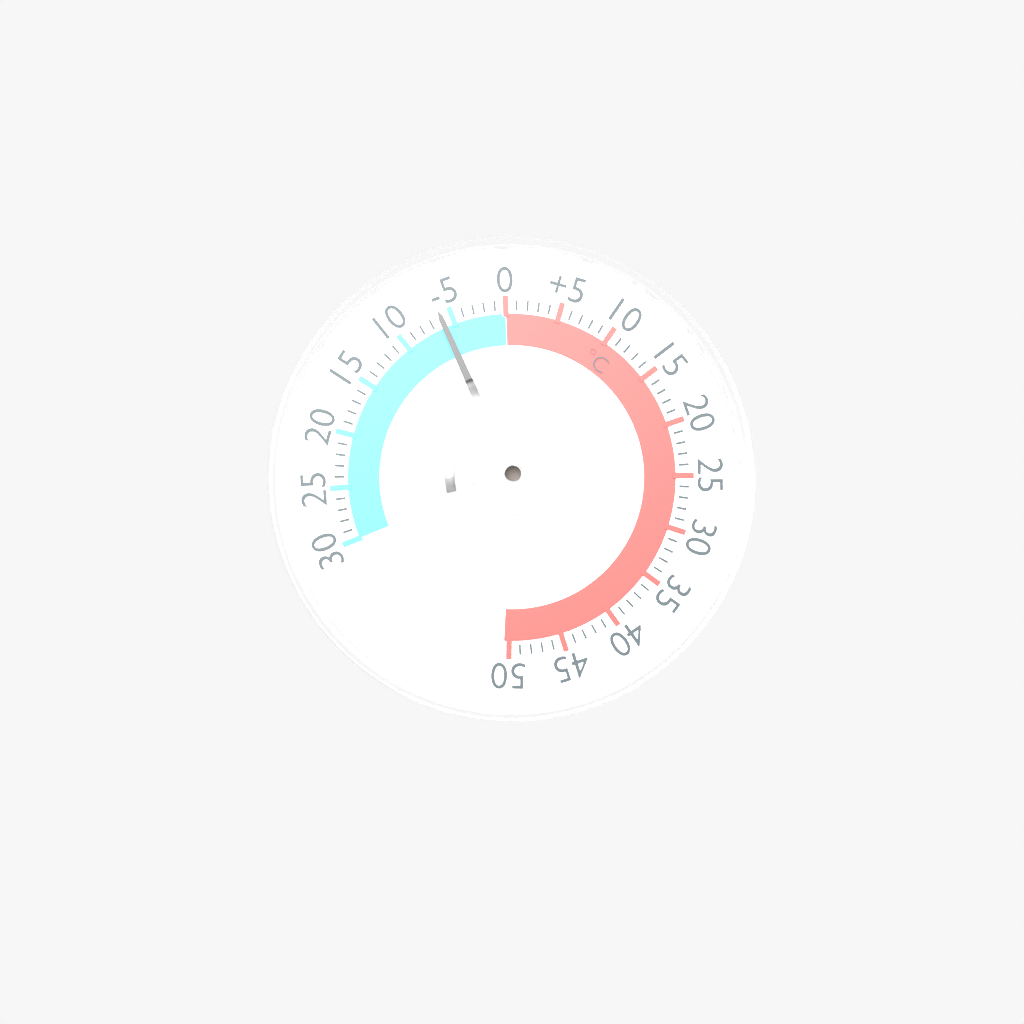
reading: -6 °C
